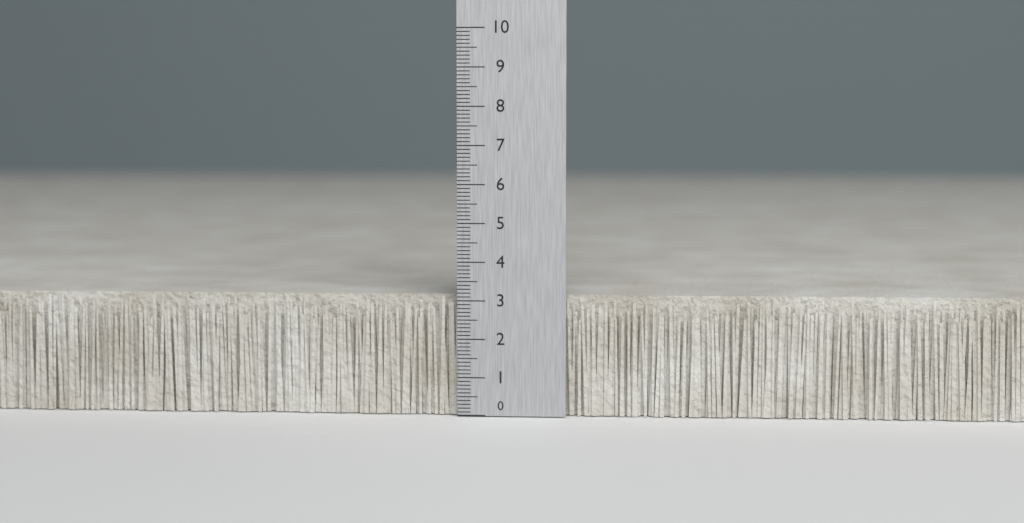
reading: 3.1 (no unit)
